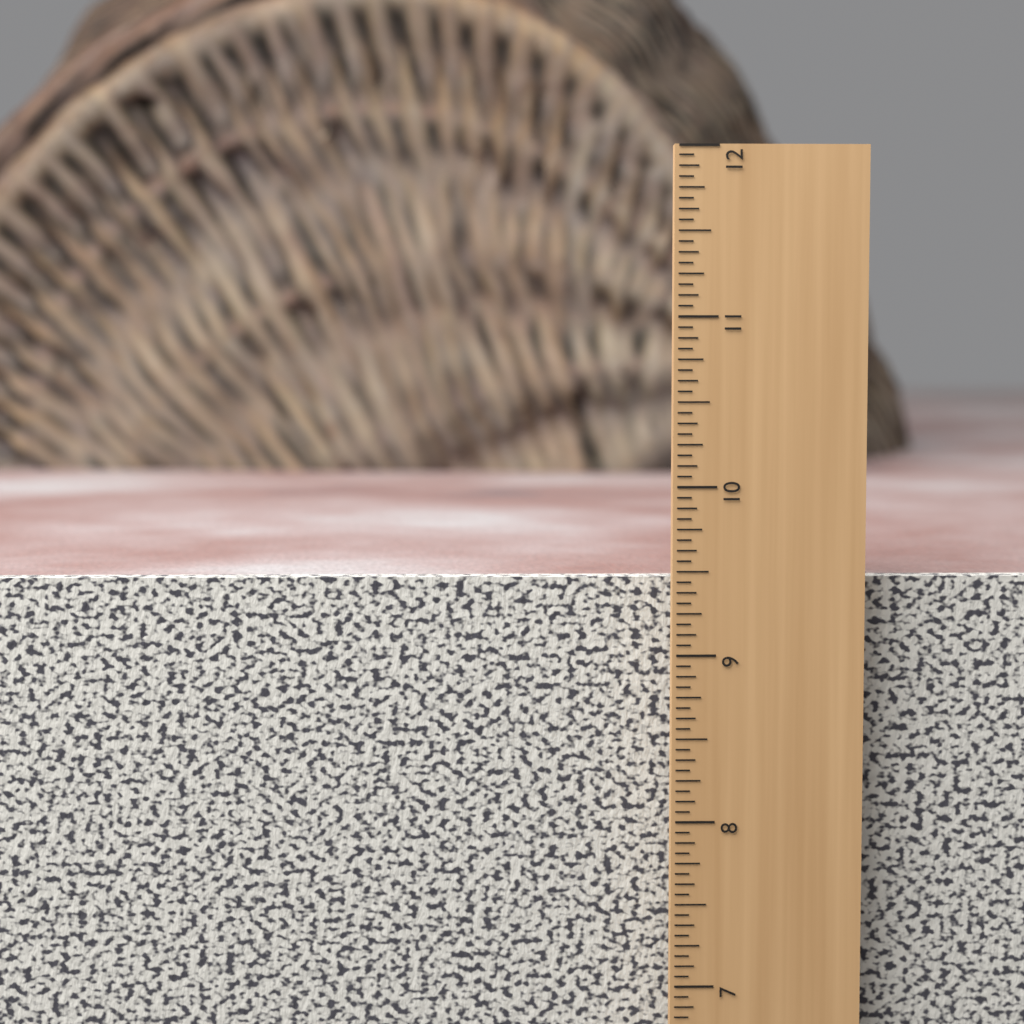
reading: 9.4375 in
